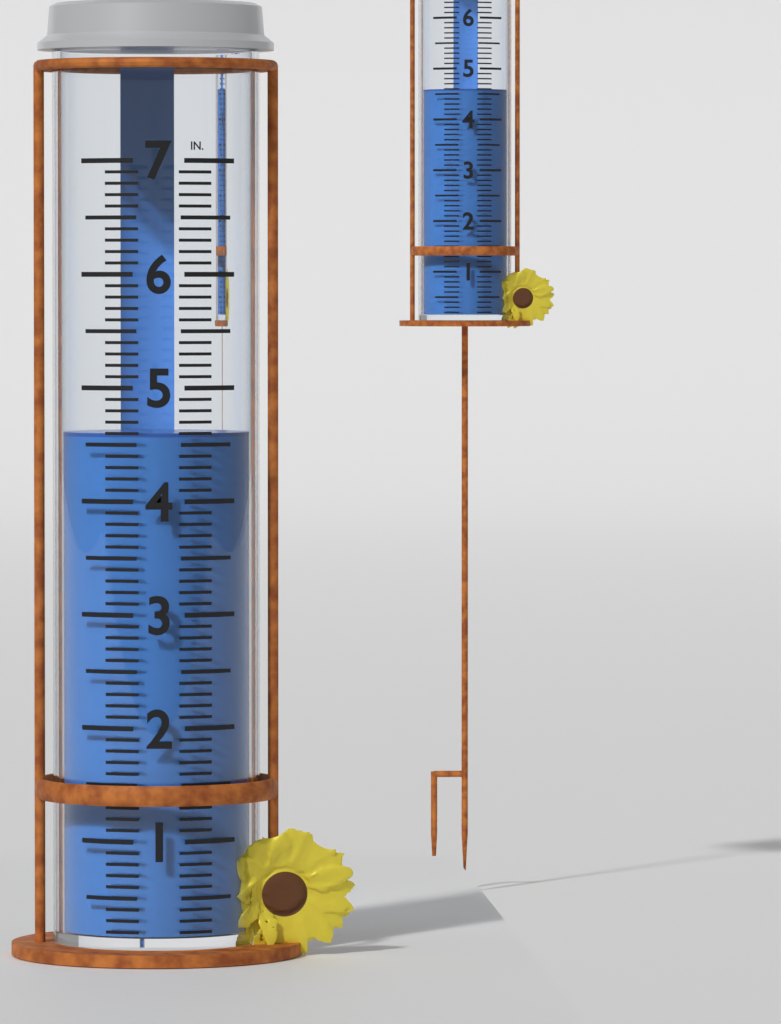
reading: 4.6 in
